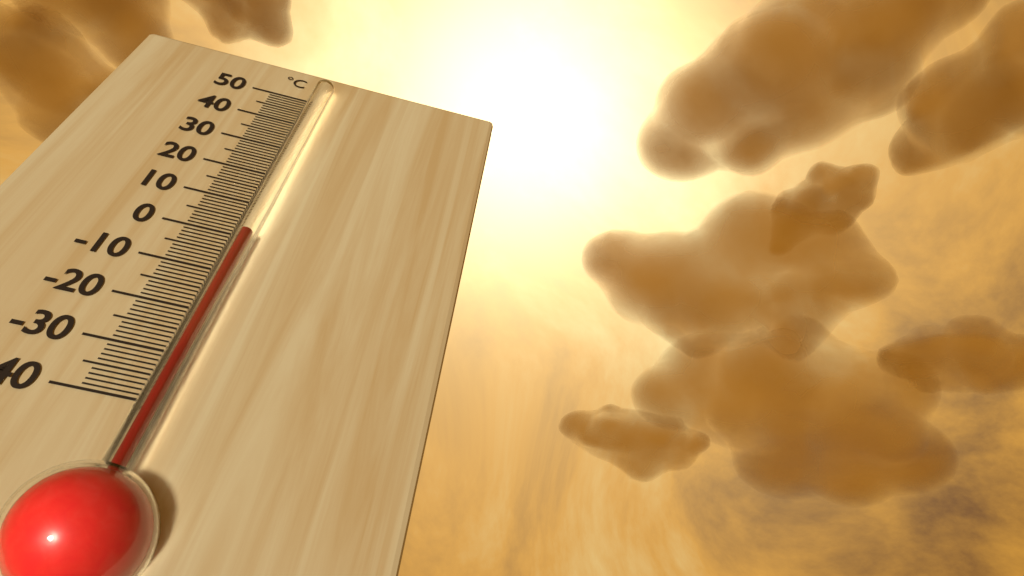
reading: -1 °C
